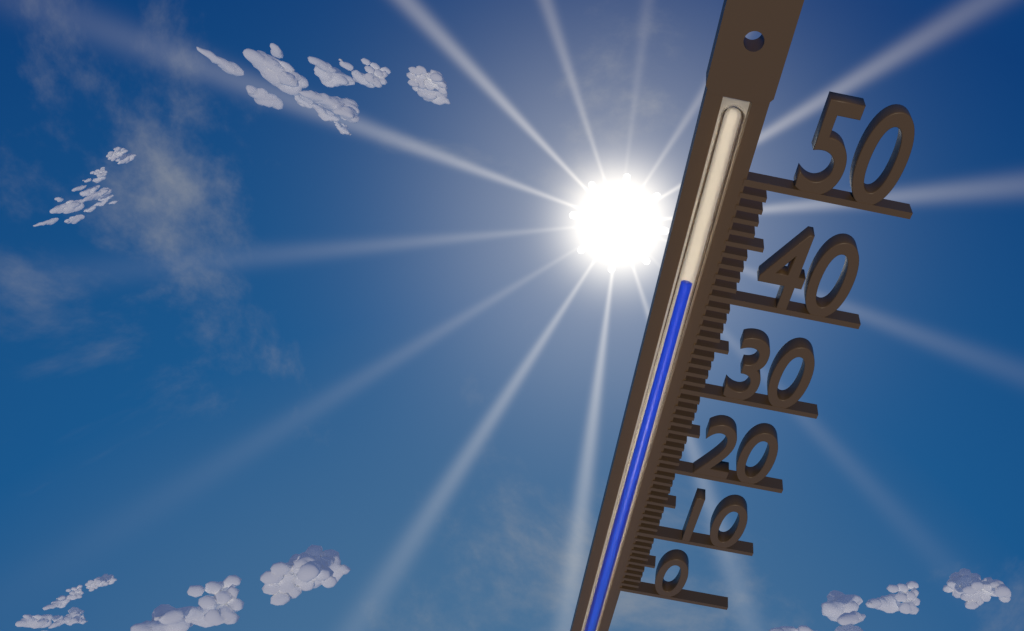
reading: 41 (no unit)
